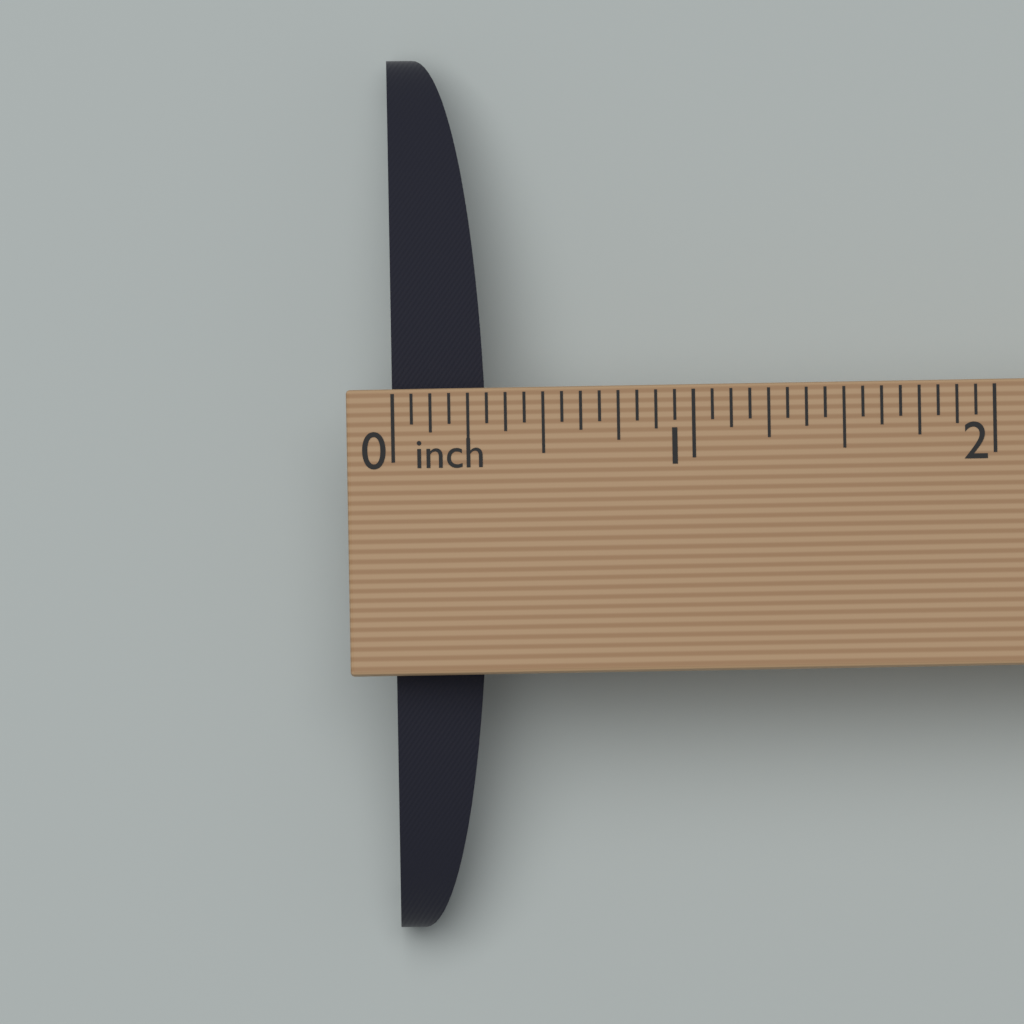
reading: 0.3125 in
